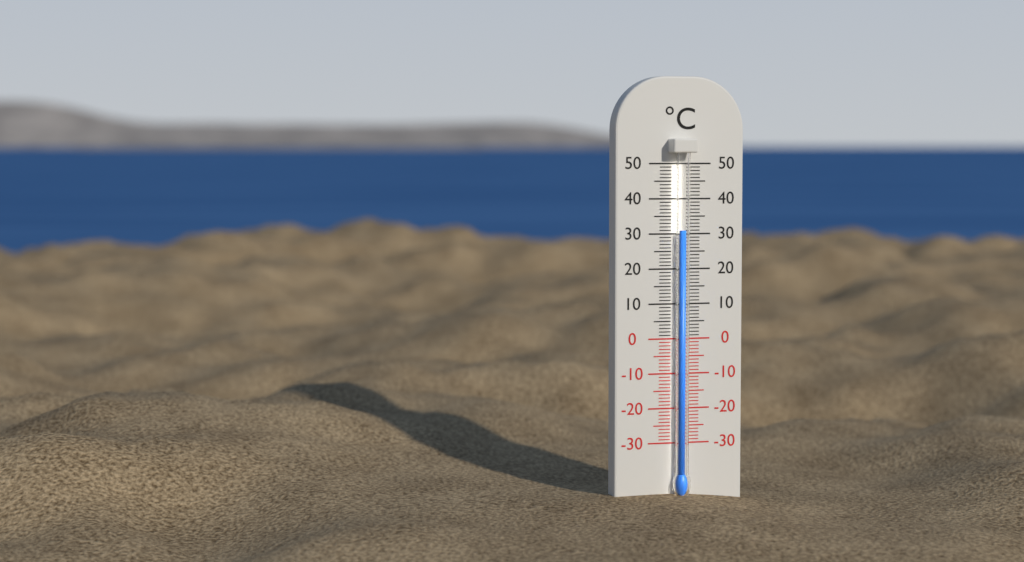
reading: 31 °C
